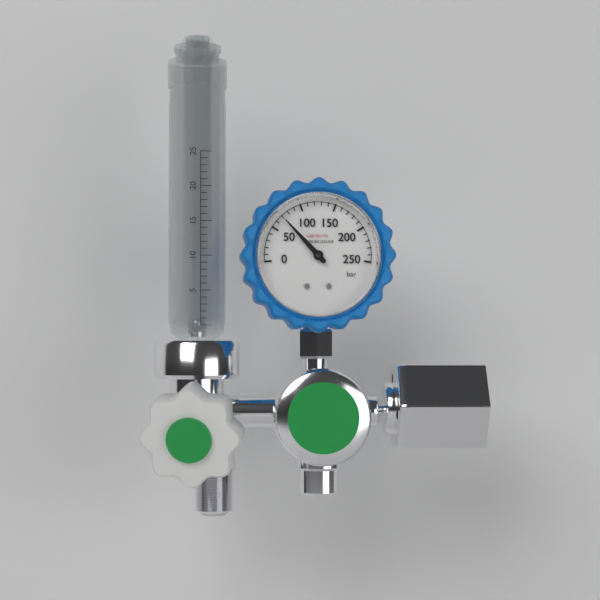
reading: 70 bar
